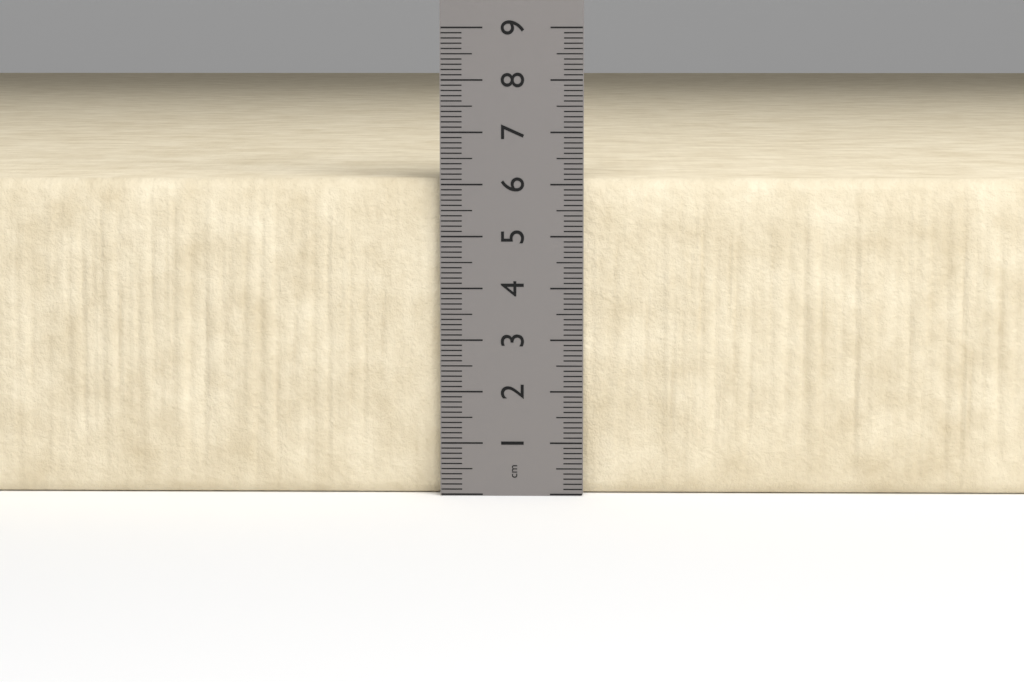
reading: 6.1 cm
